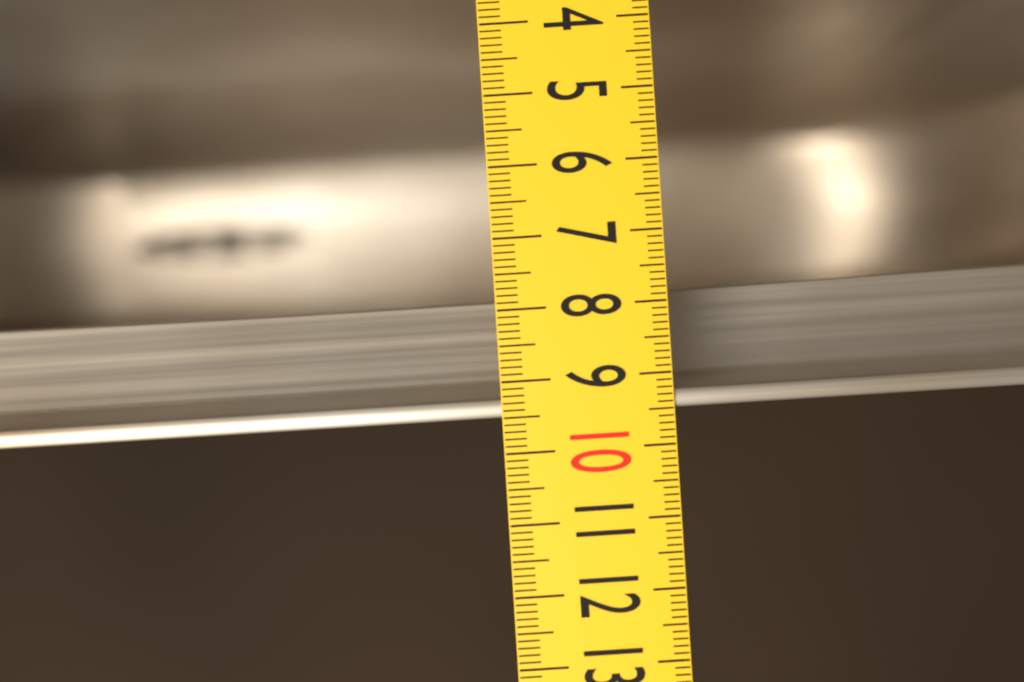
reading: 9.5 (no unit)
